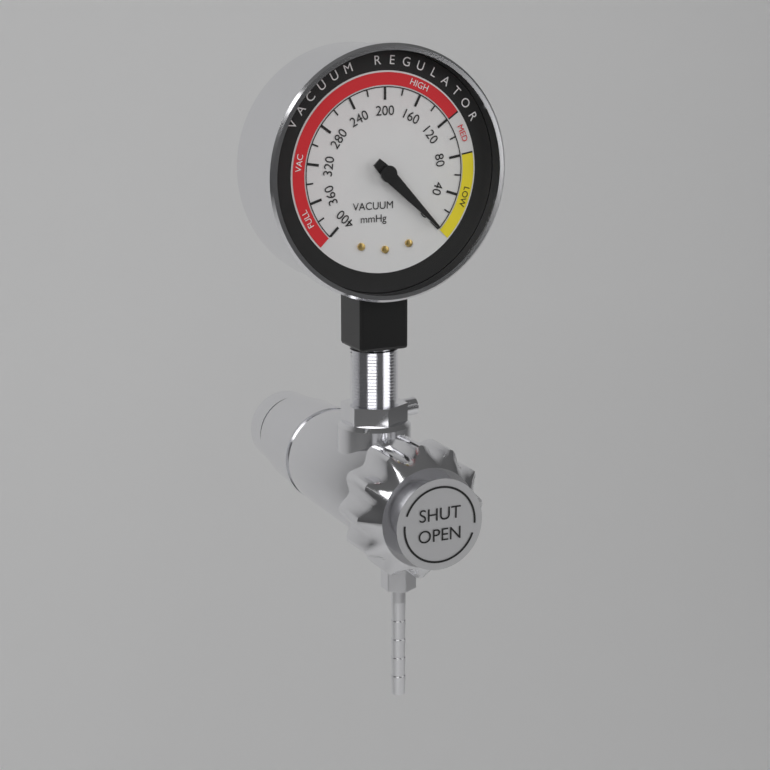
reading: 0 mmHg
